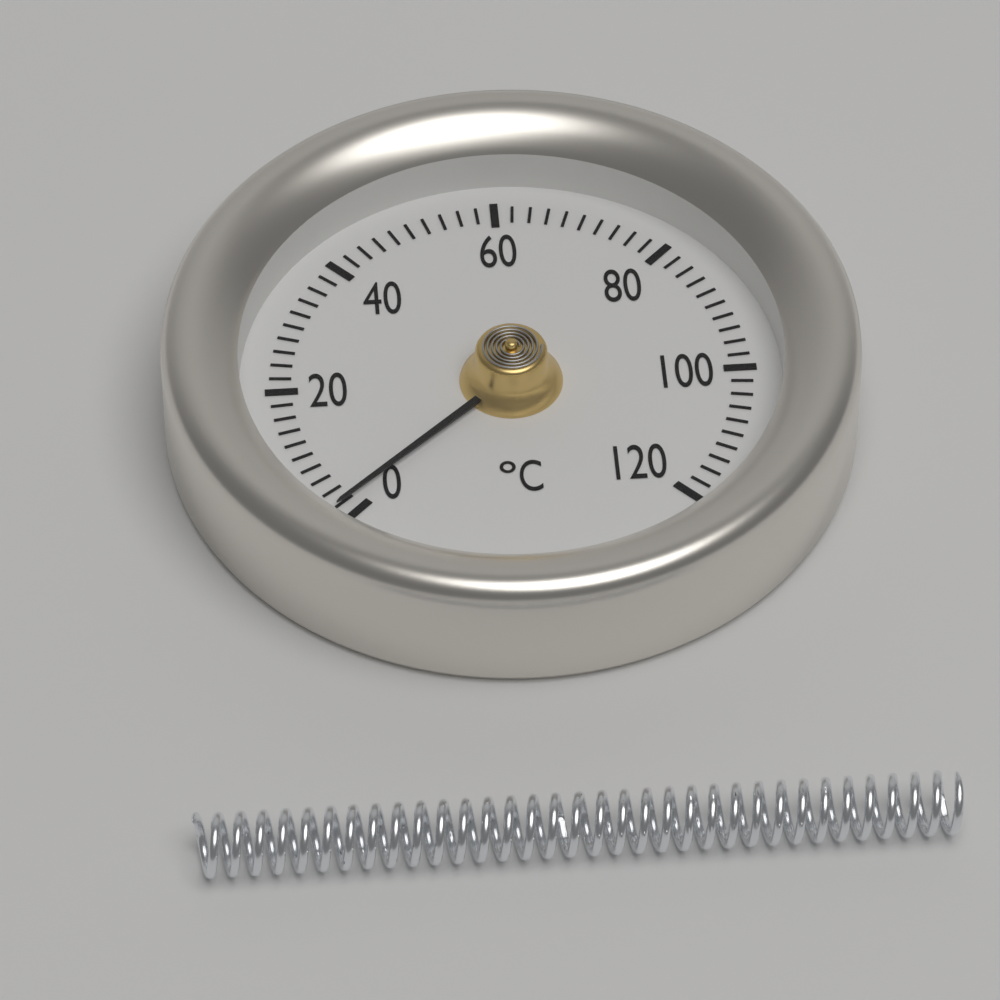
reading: 2 °C
